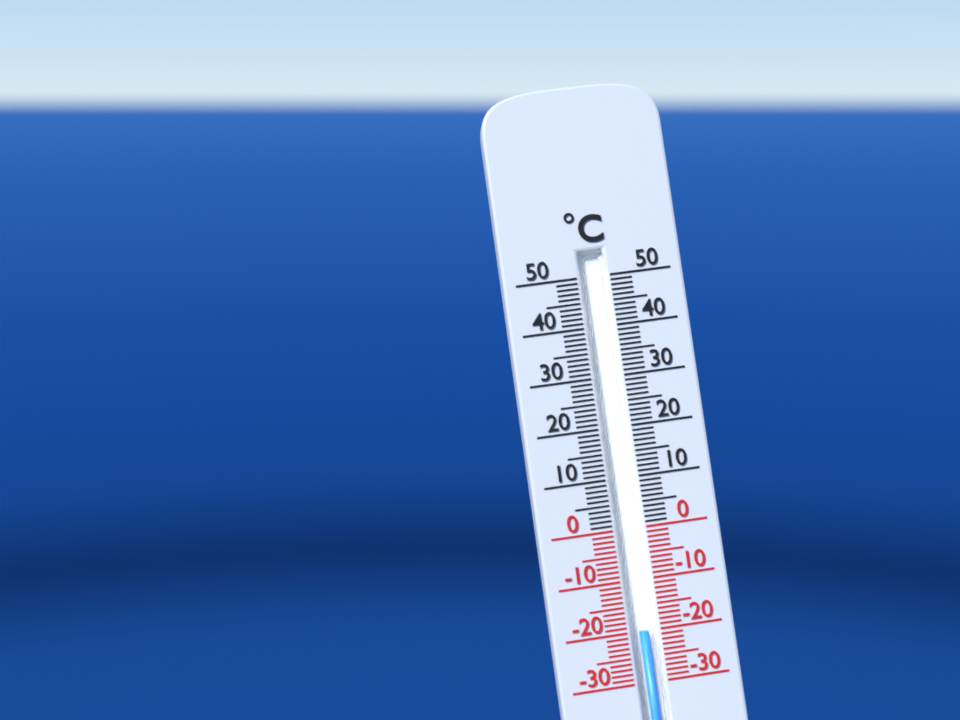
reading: -20 °C
